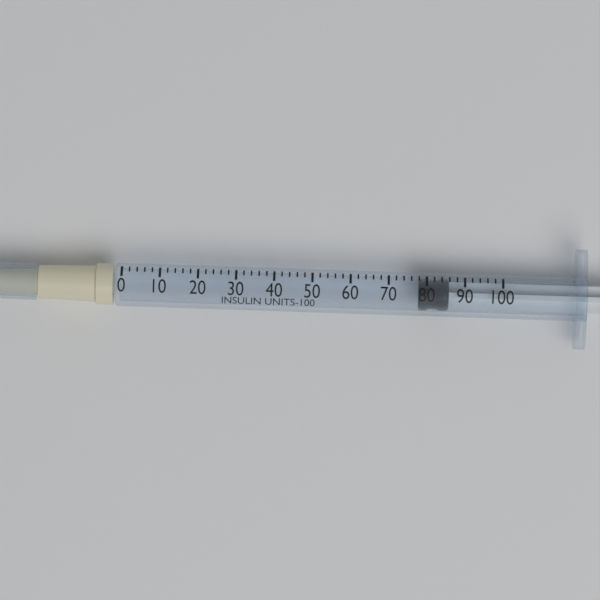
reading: 78 units
